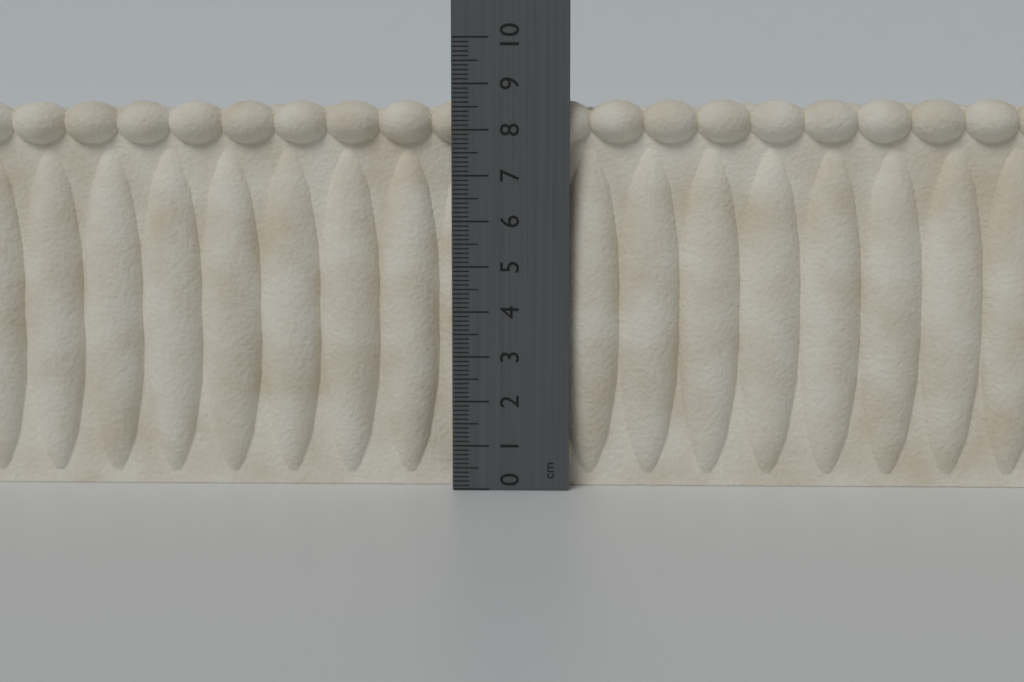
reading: 8.7 cm
